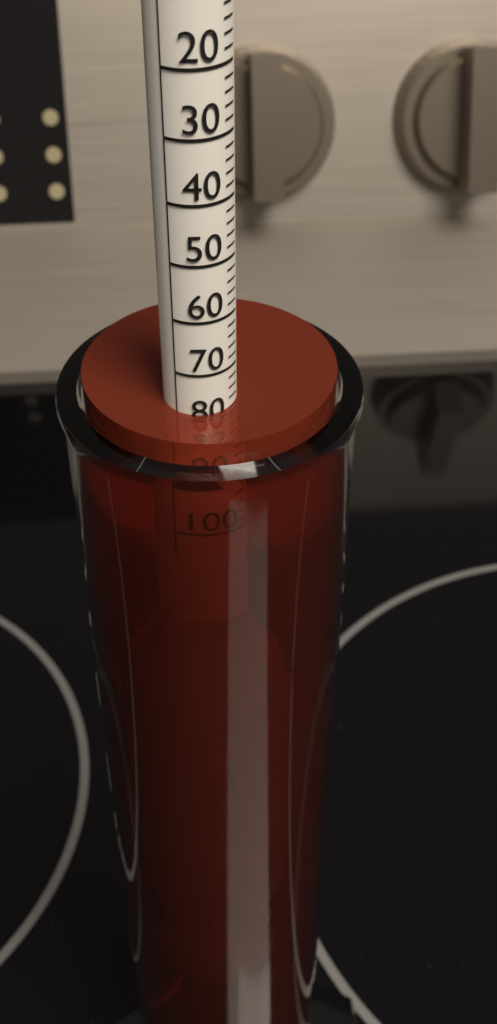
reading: 78 (no unit)
